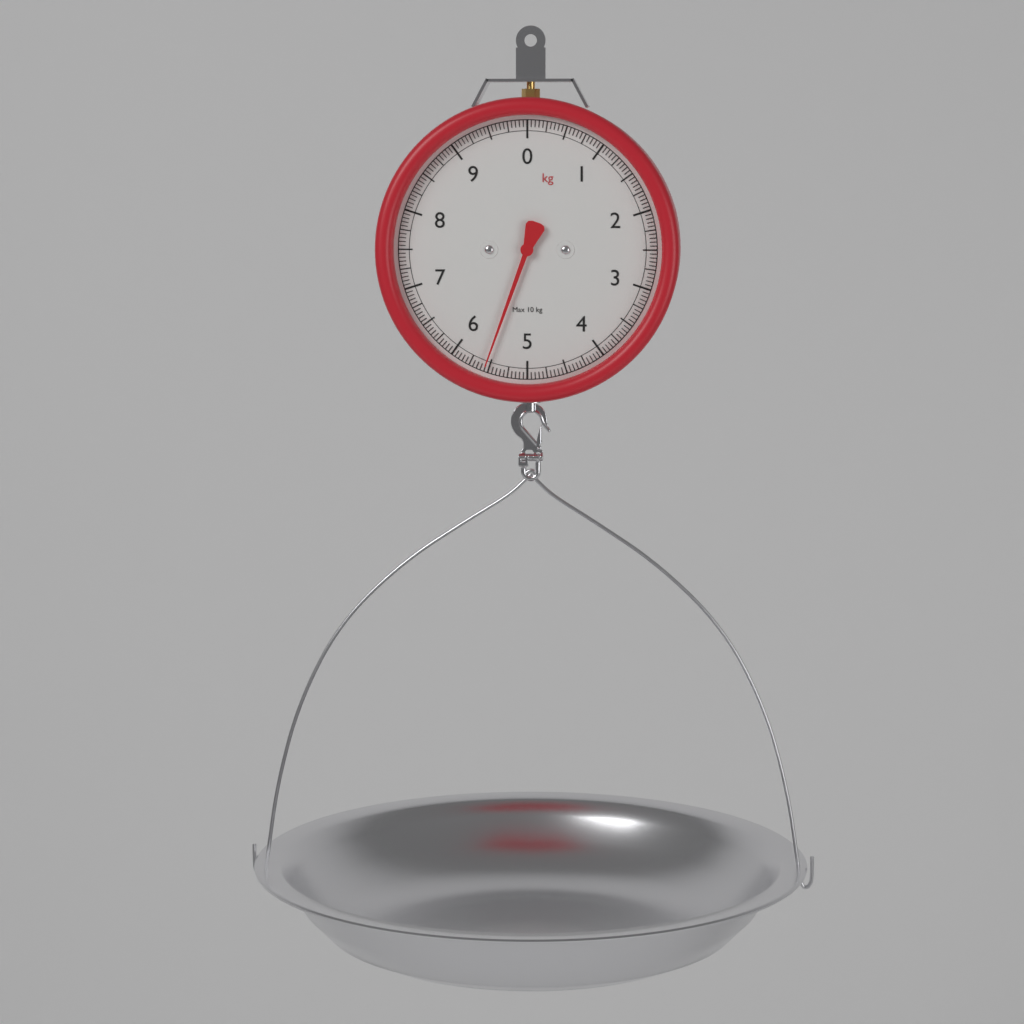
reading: 5.55 kg
